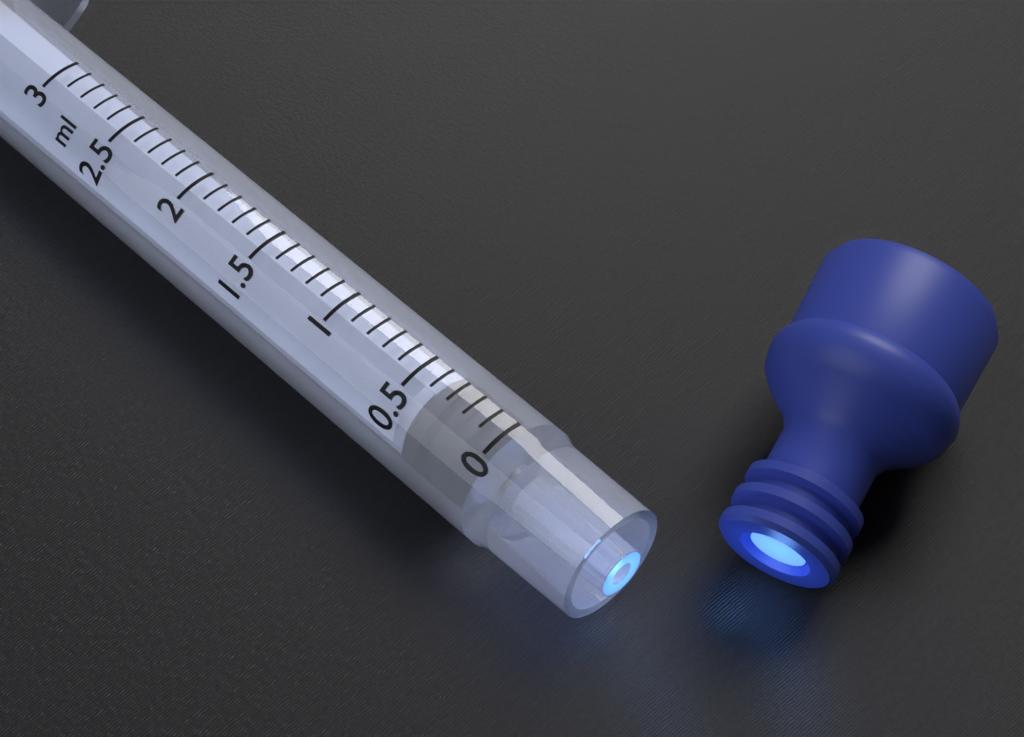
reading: 0.1 ml
